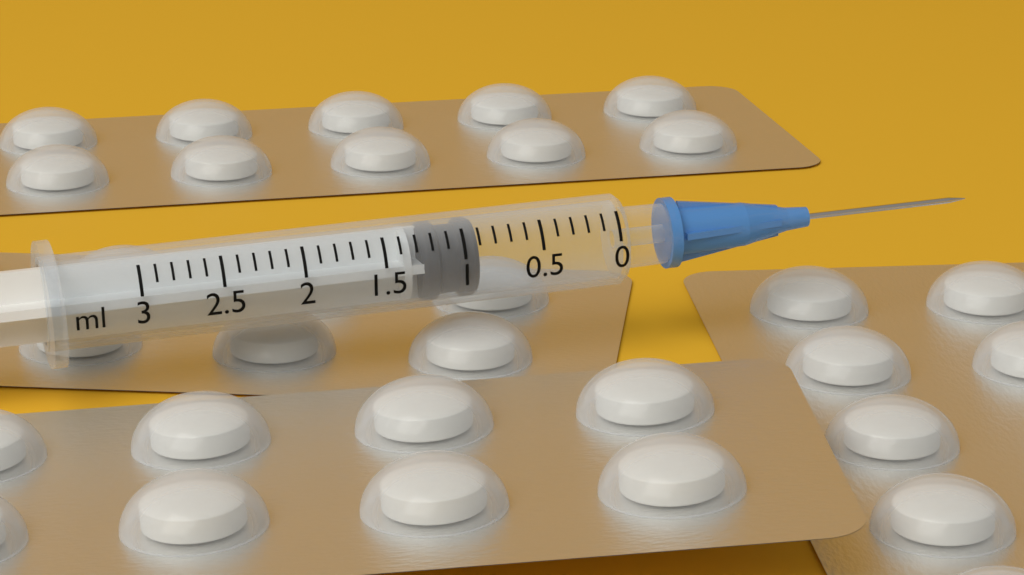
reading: 0.9 ml
